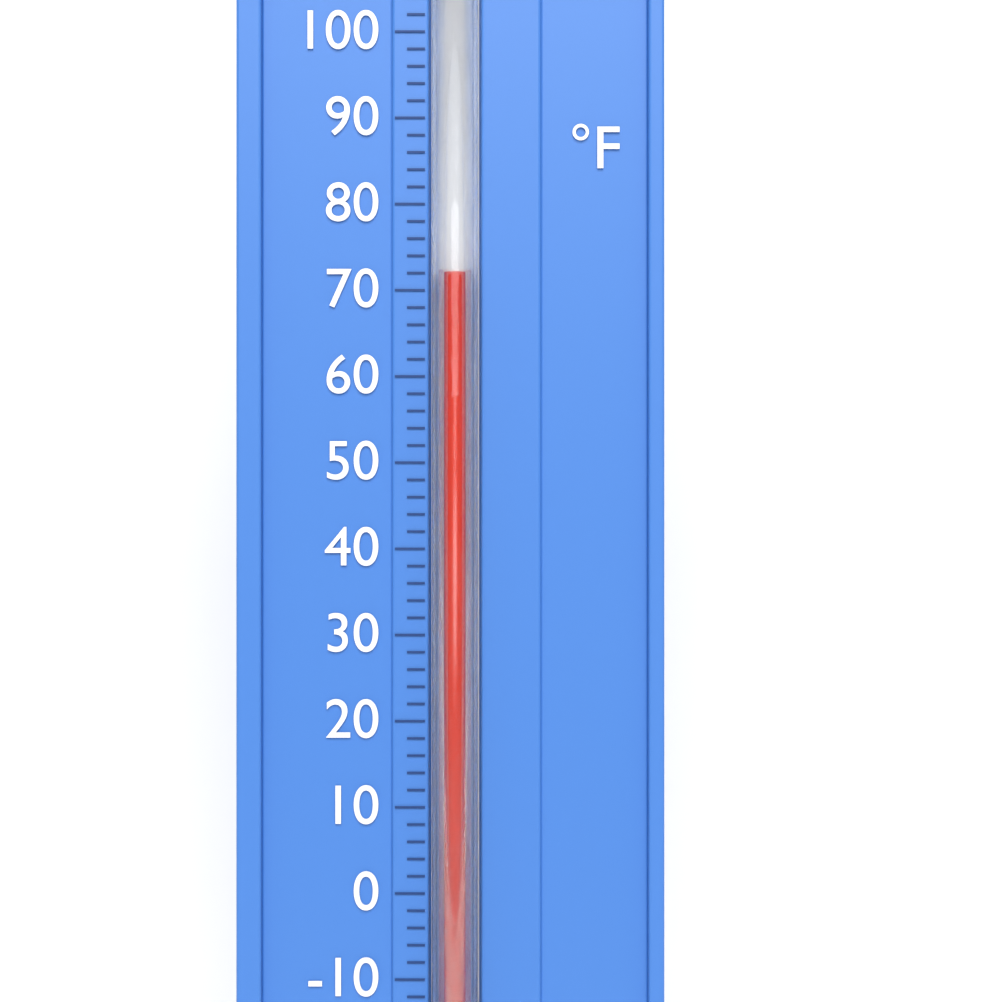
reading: 72 °F
